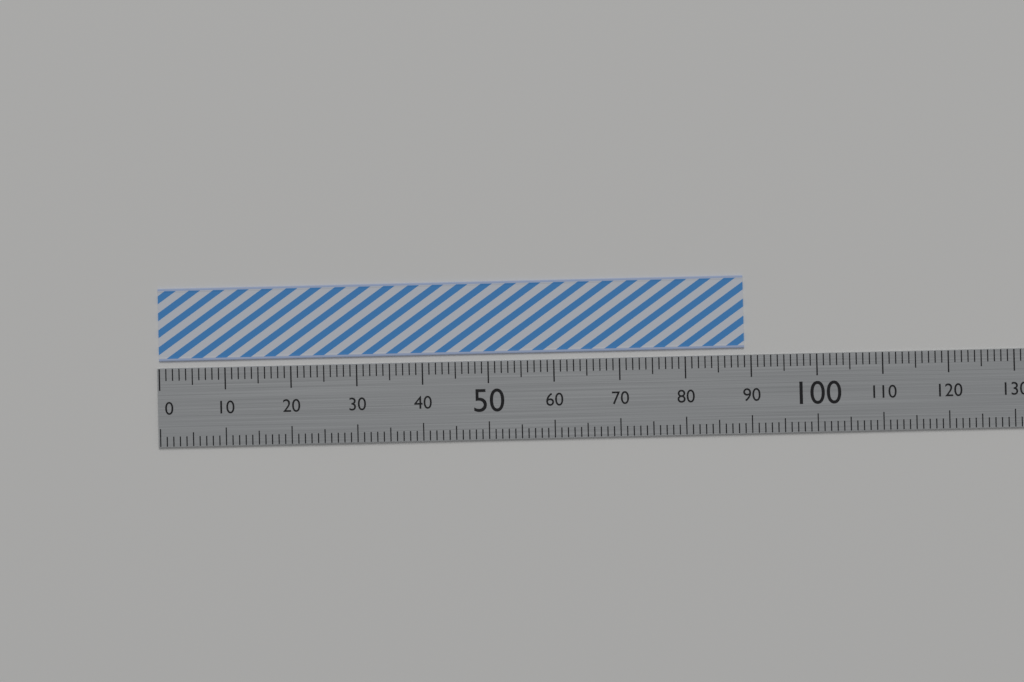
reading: 89 (no unit)
